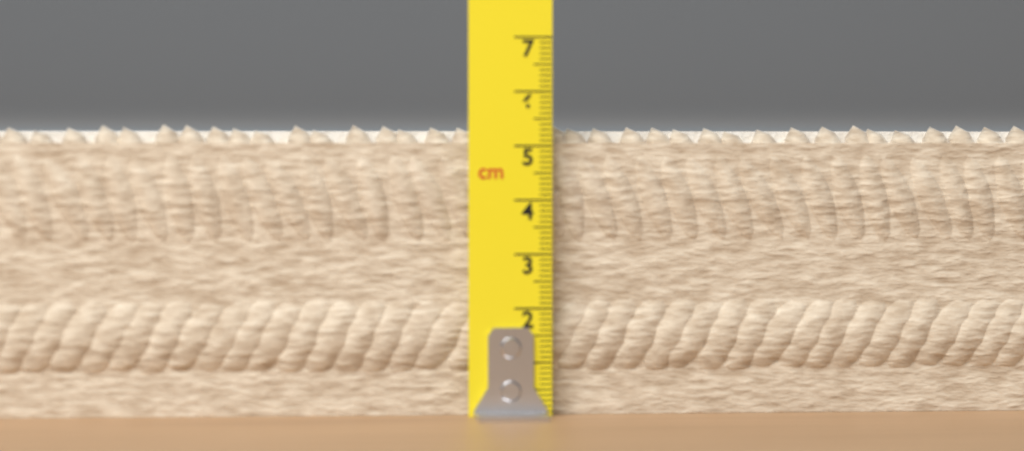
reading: 5.4 cm
